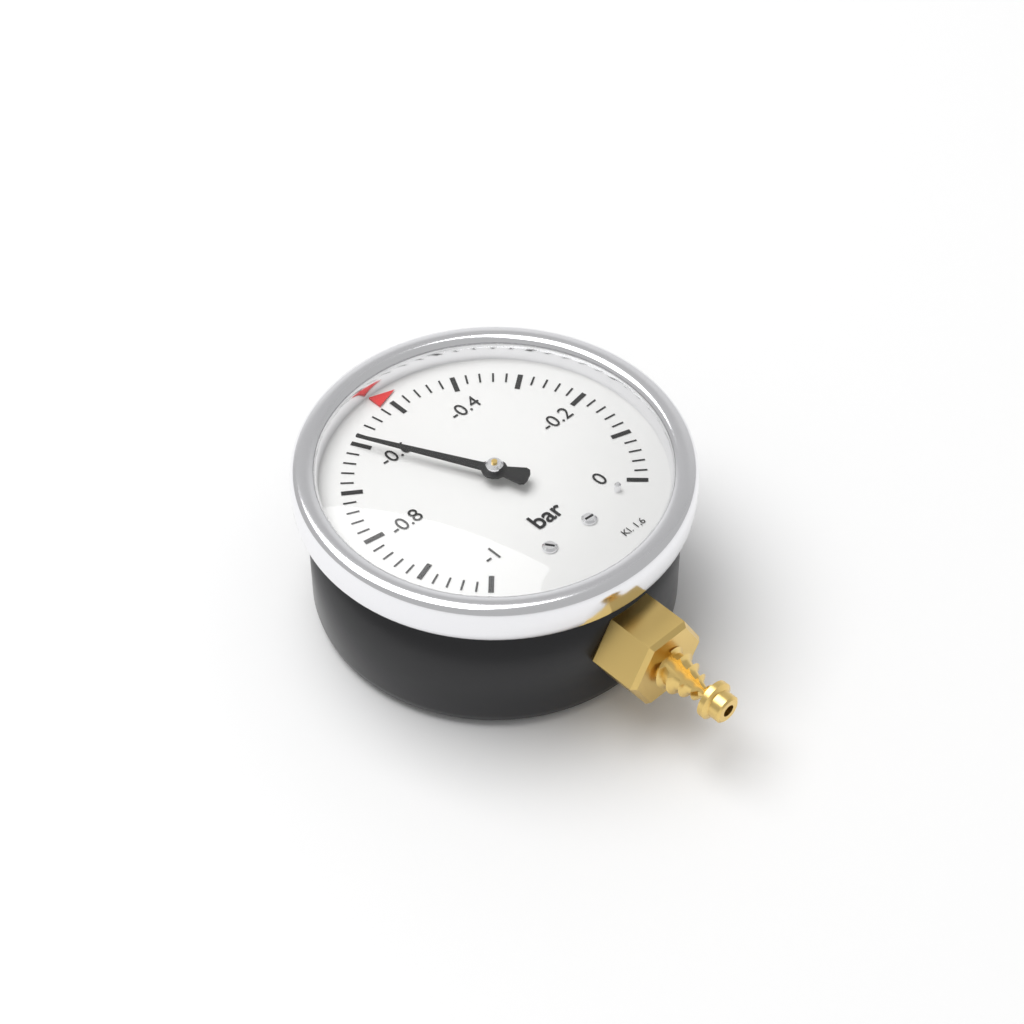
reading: -0.60 bar
